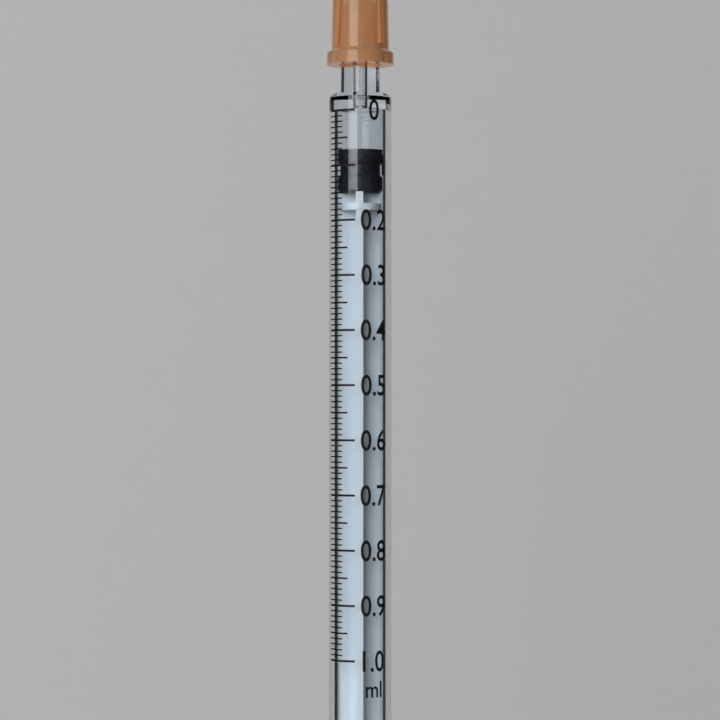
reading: 0.07 ml
